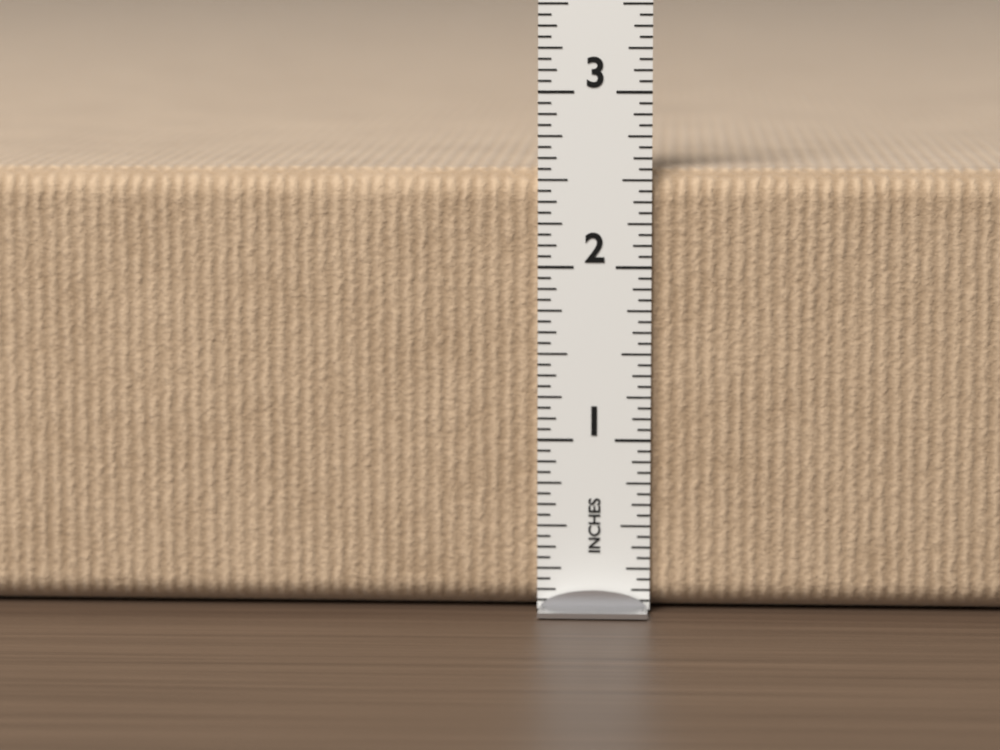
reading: 2.5625 in
